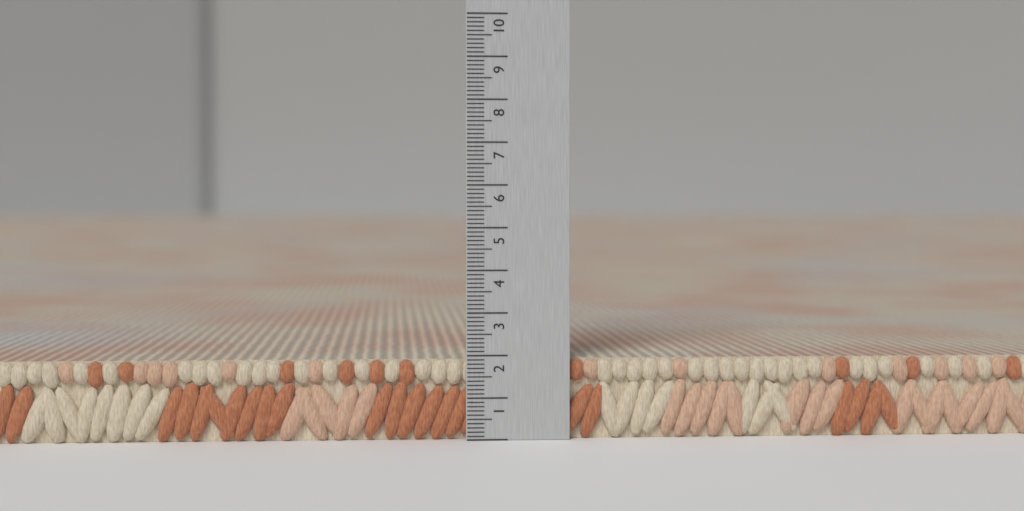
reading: 1.9 (no unit)
